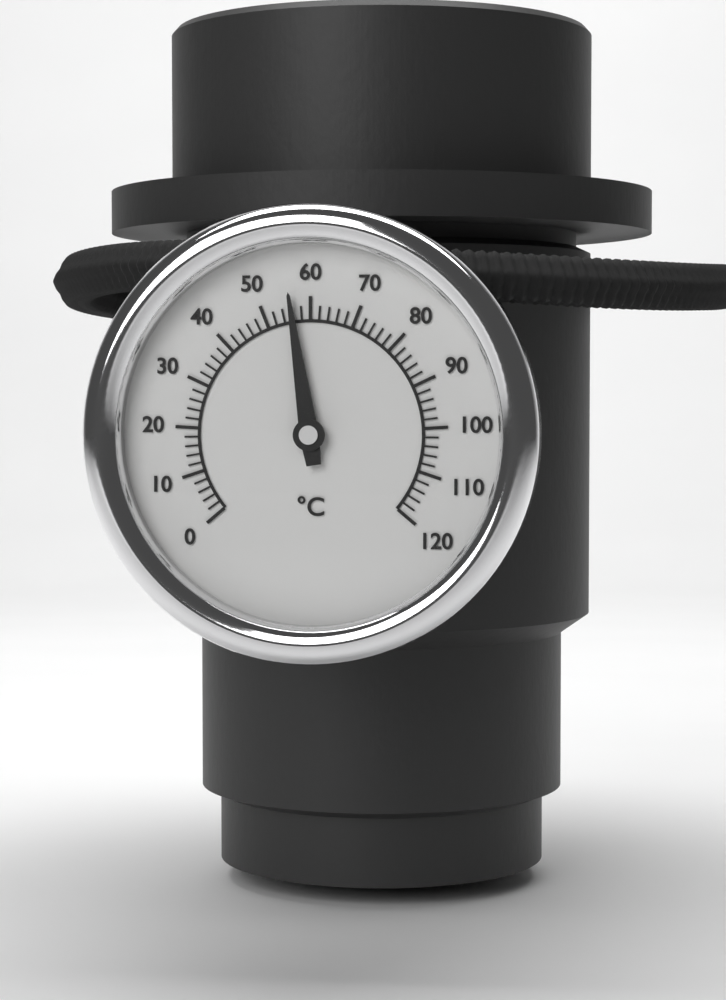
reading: 56 °C
